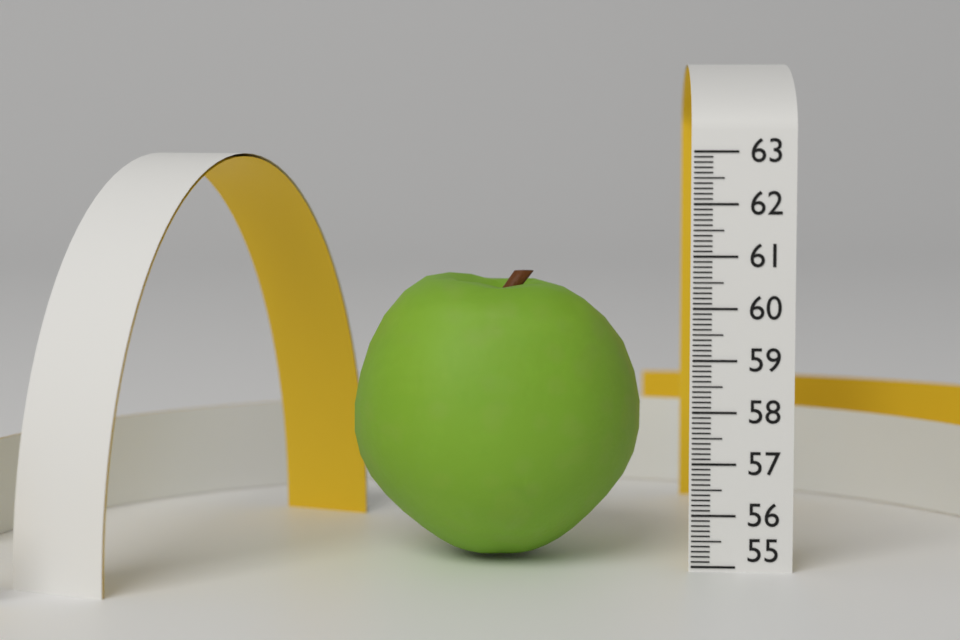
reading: 60.6 (no unit)
